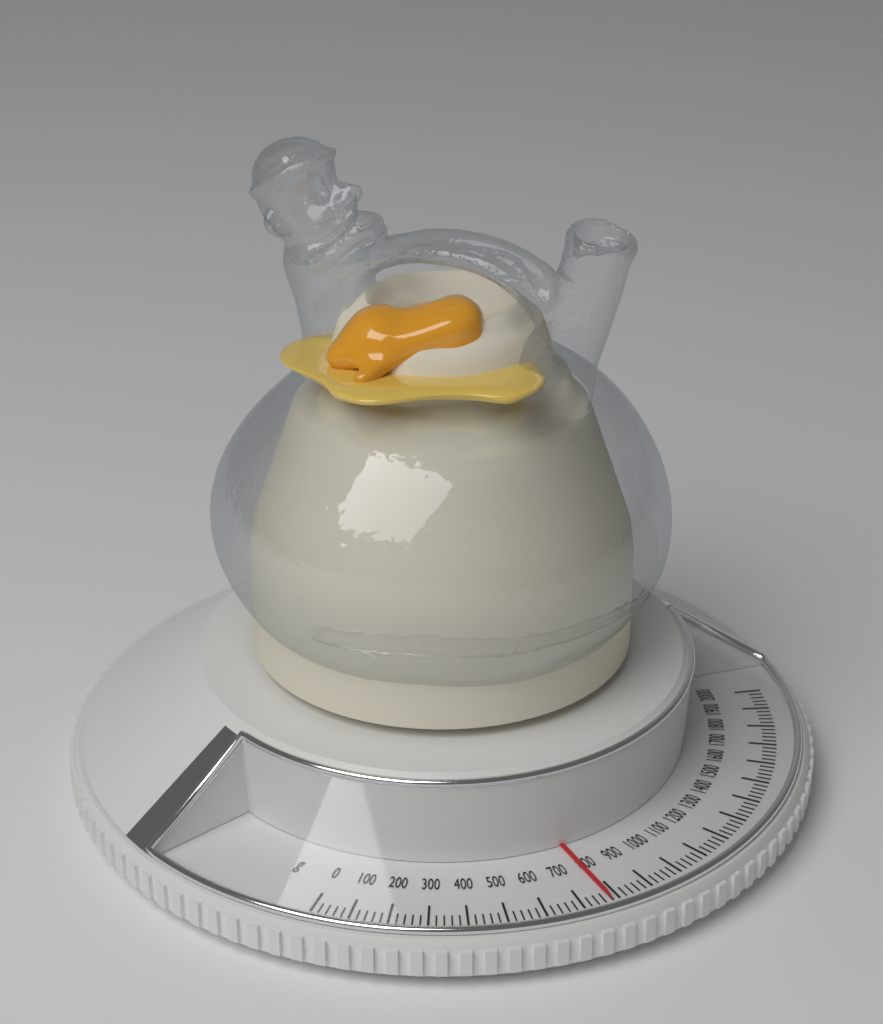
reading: 780 g
